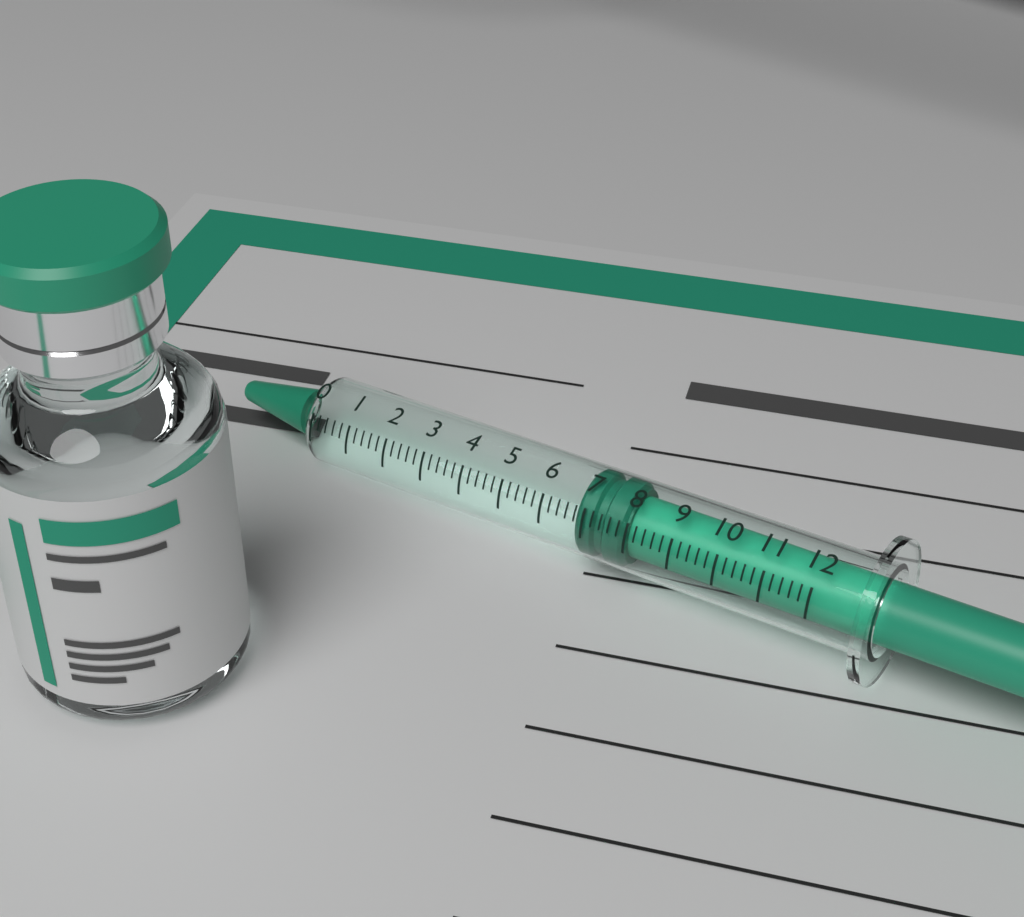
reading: 6.8 (no unit)
